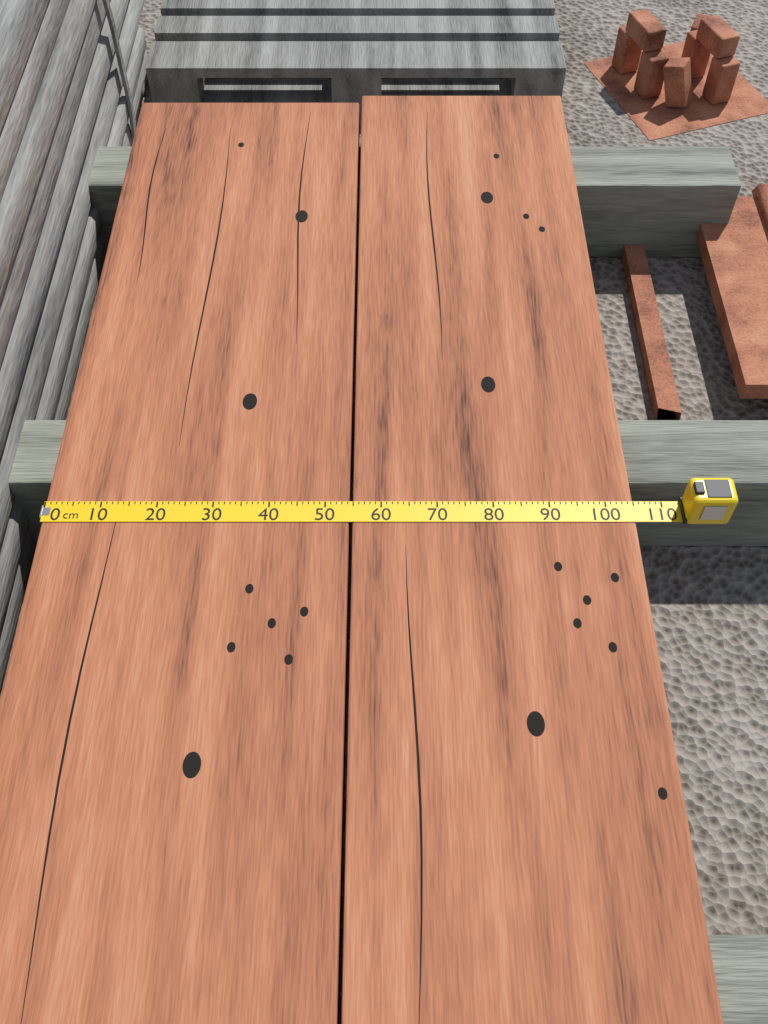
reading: 105 cm
